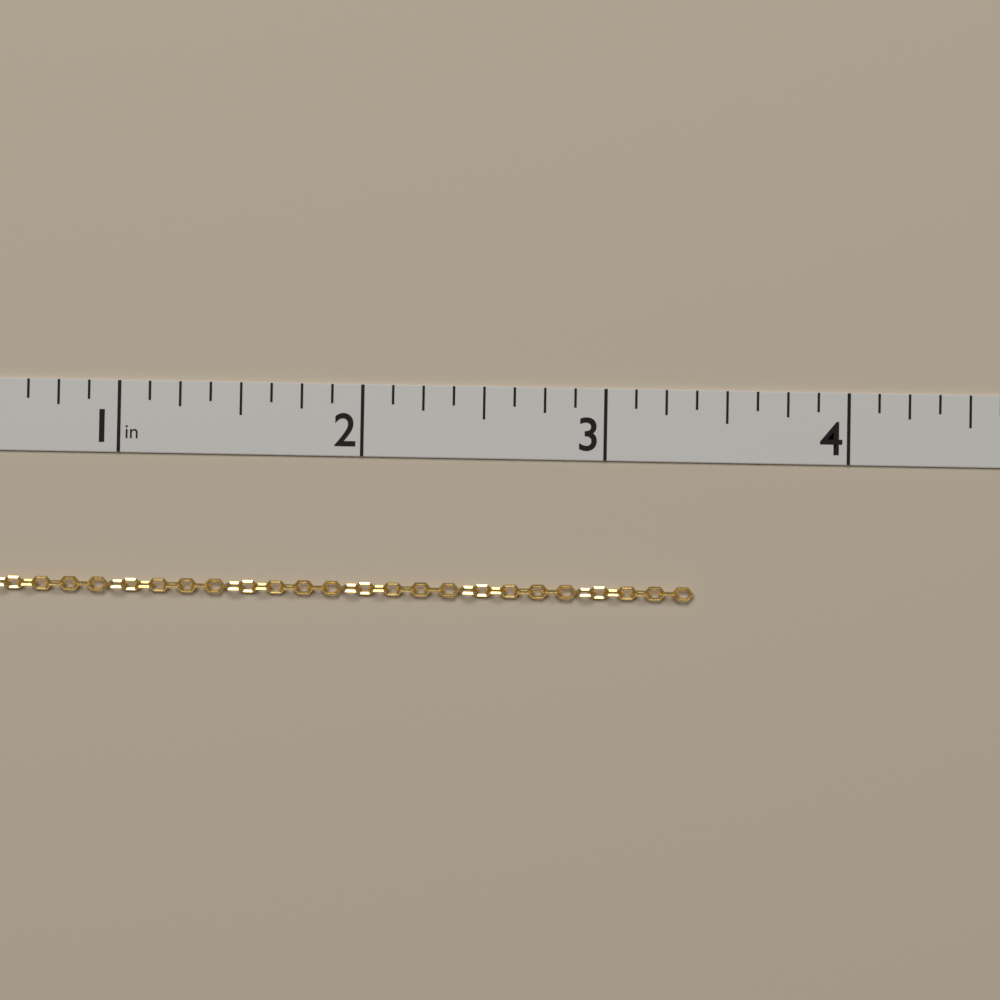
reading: 3.375 in
